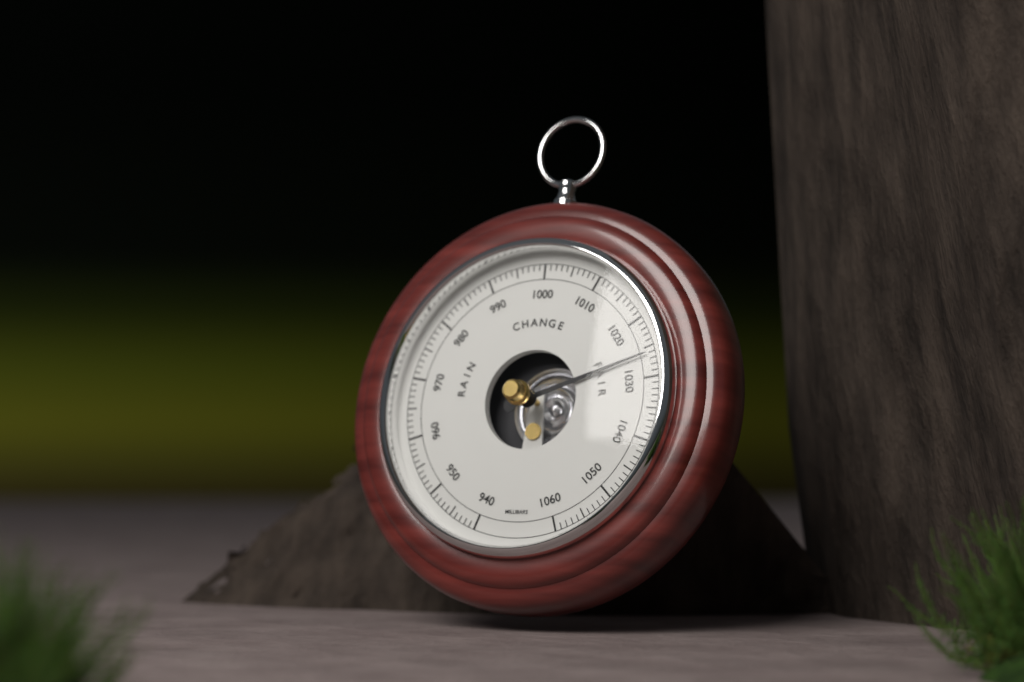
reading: 1026 mbar
